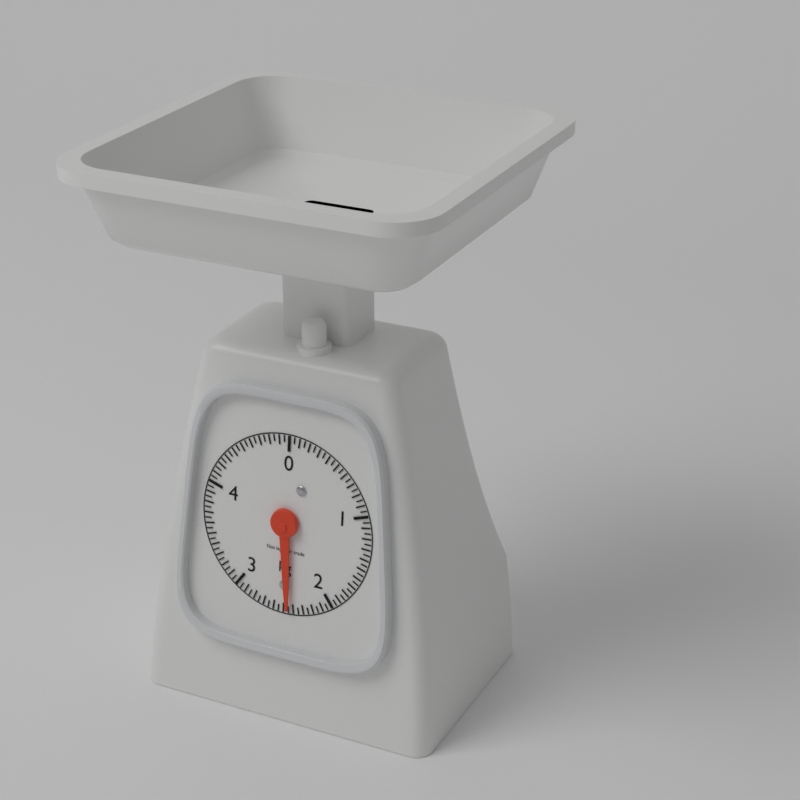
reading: 2.45 kg
